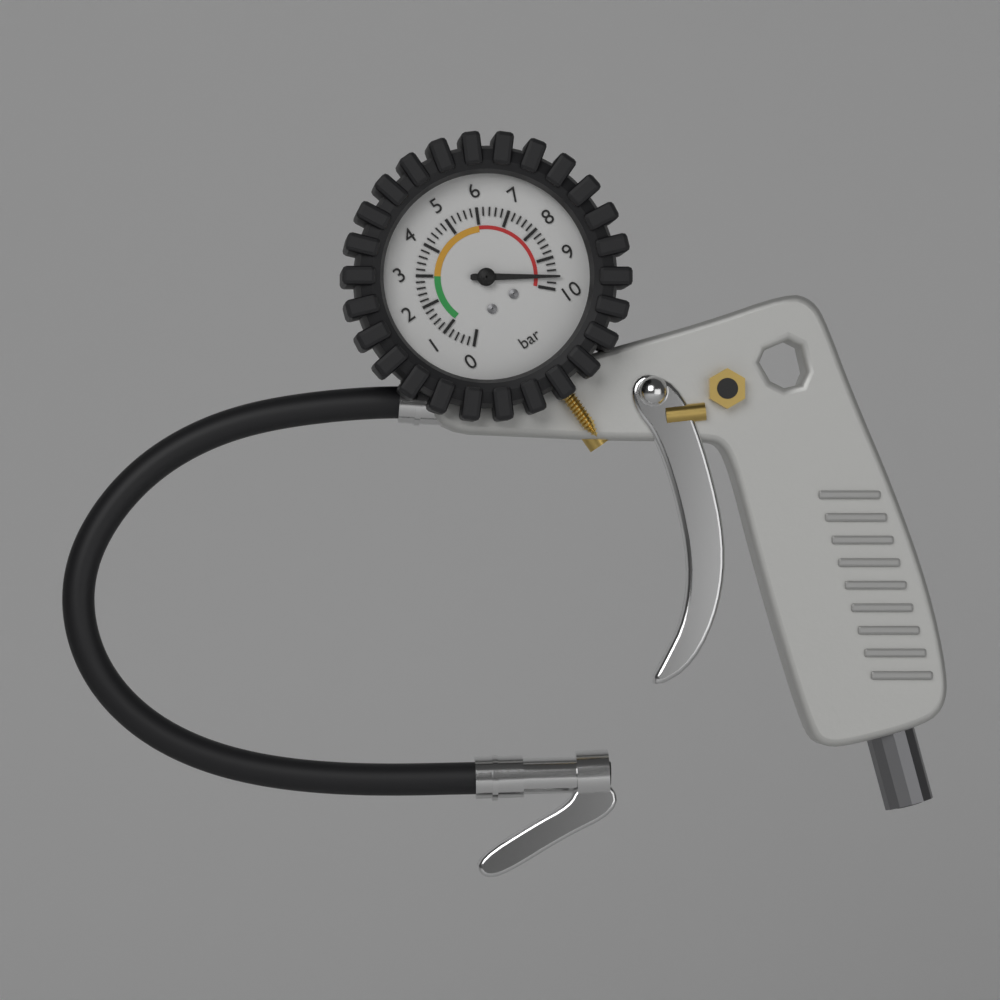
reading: 9.6 bar
